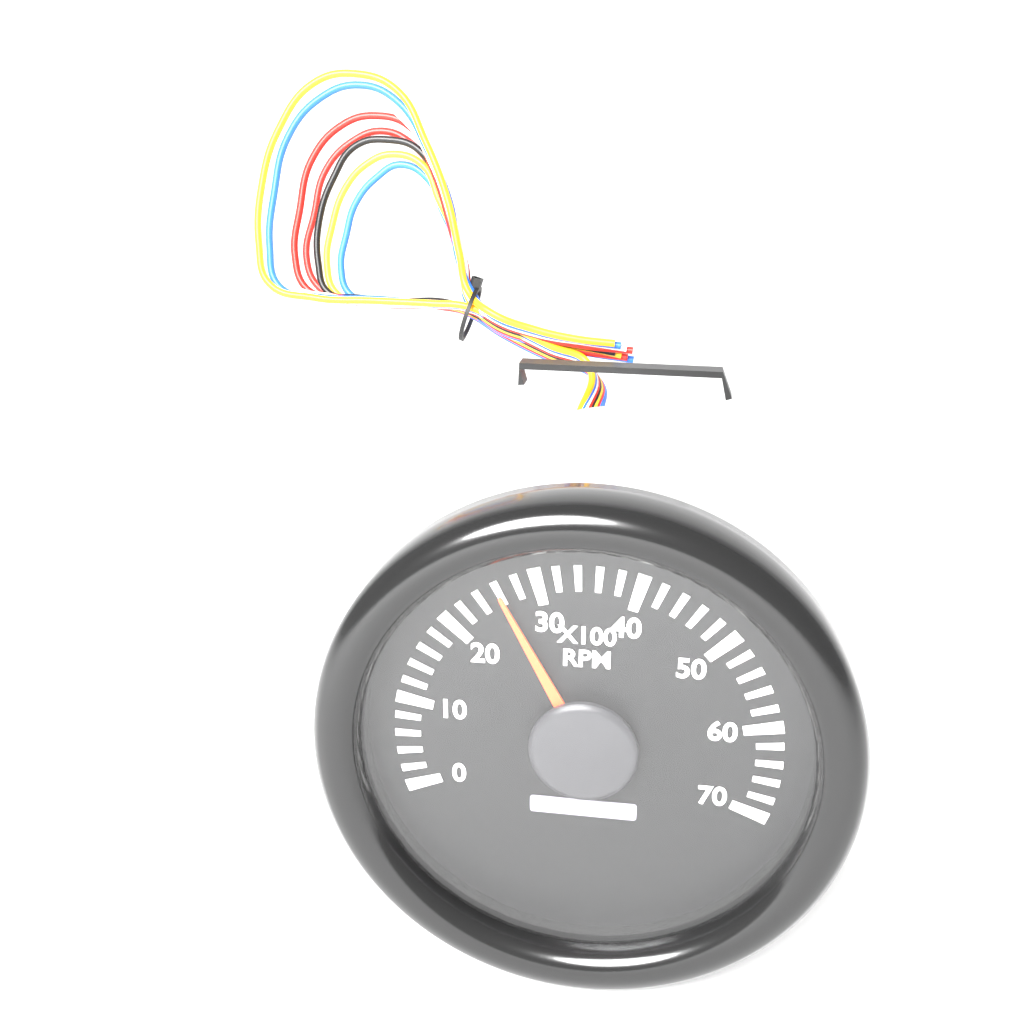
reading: 26 x100 RPM
